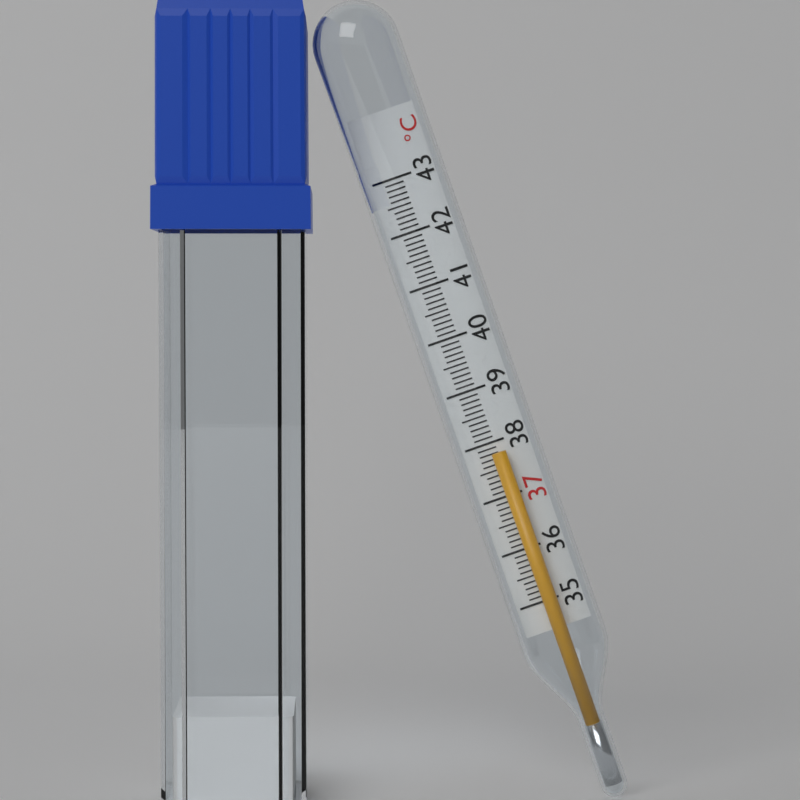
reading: 37.8 °C
